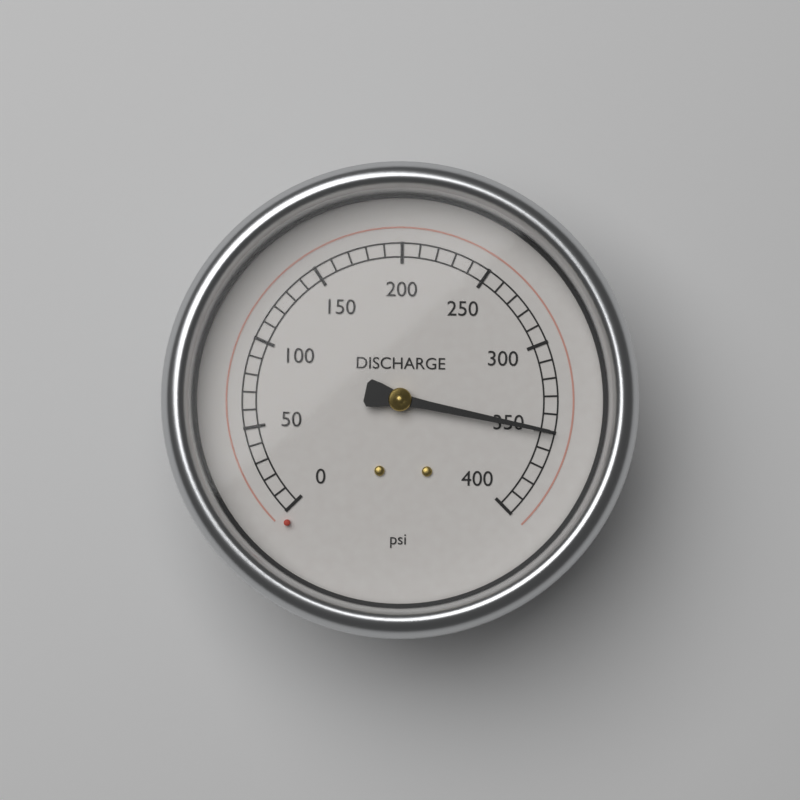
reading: 350 psi
